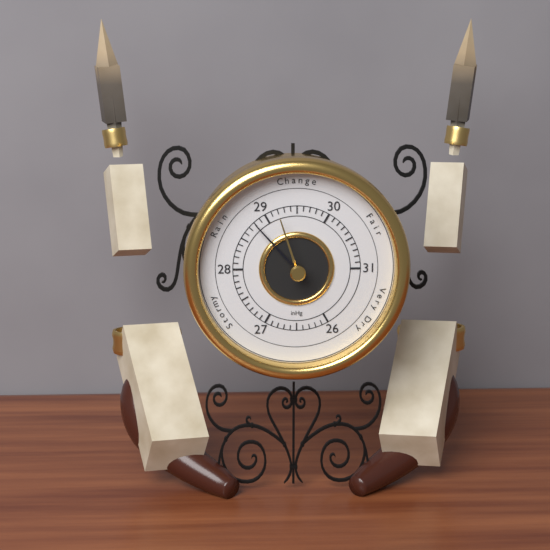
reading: 28.8 inHg
